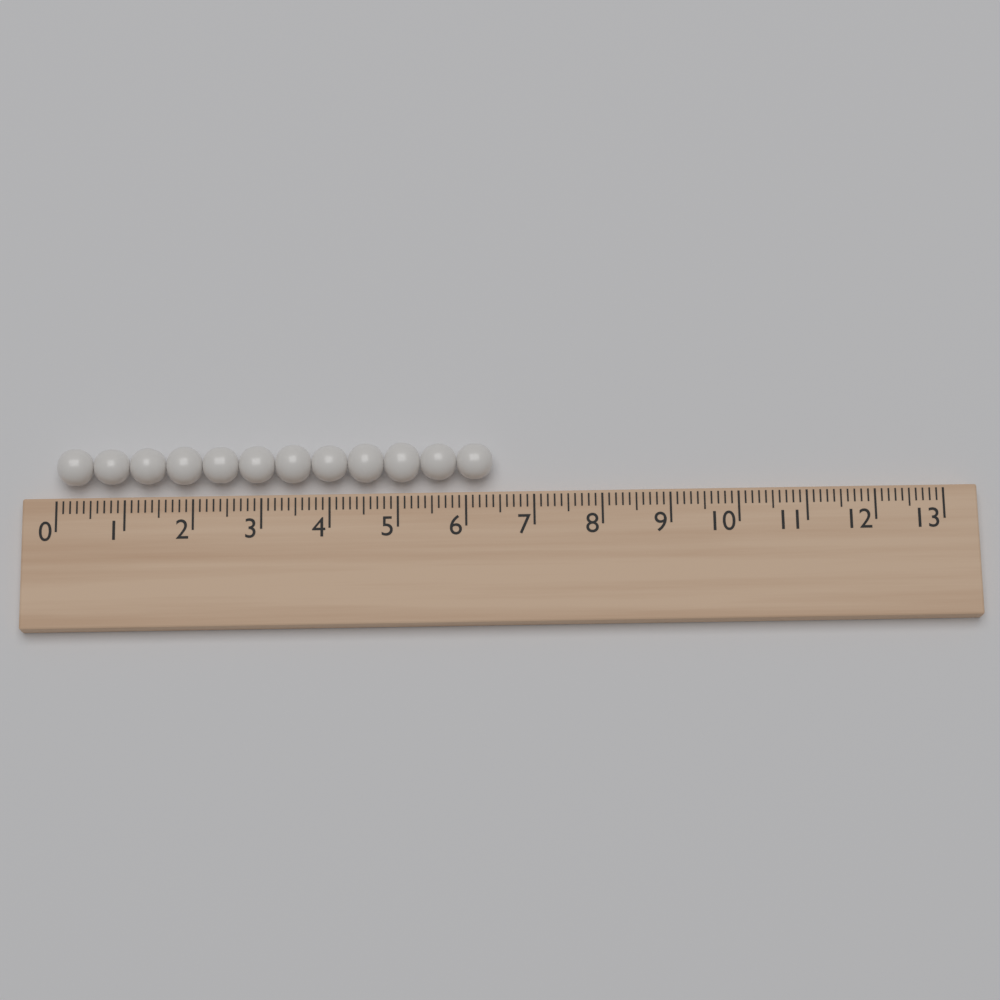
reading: 6.4 (no unit)
